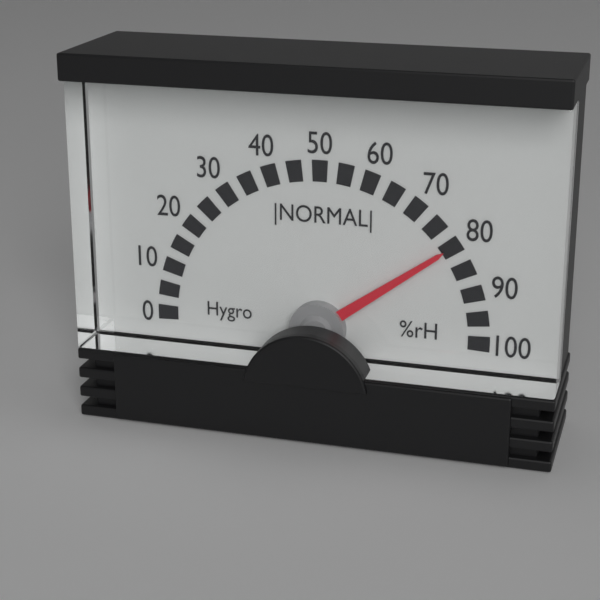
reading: 80 %rH
